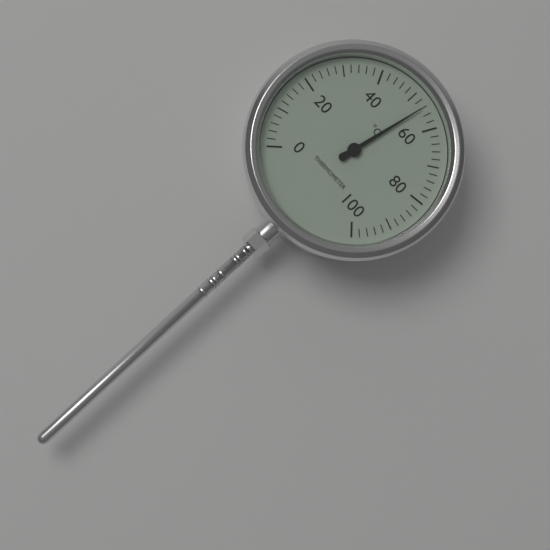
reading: 54 °C
